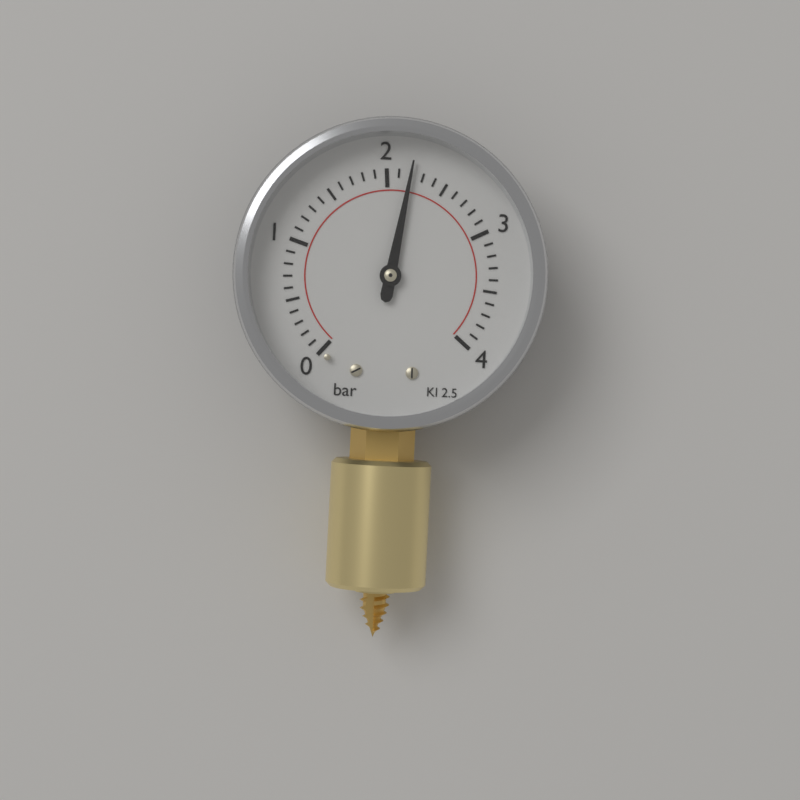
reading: 2.2 bar
